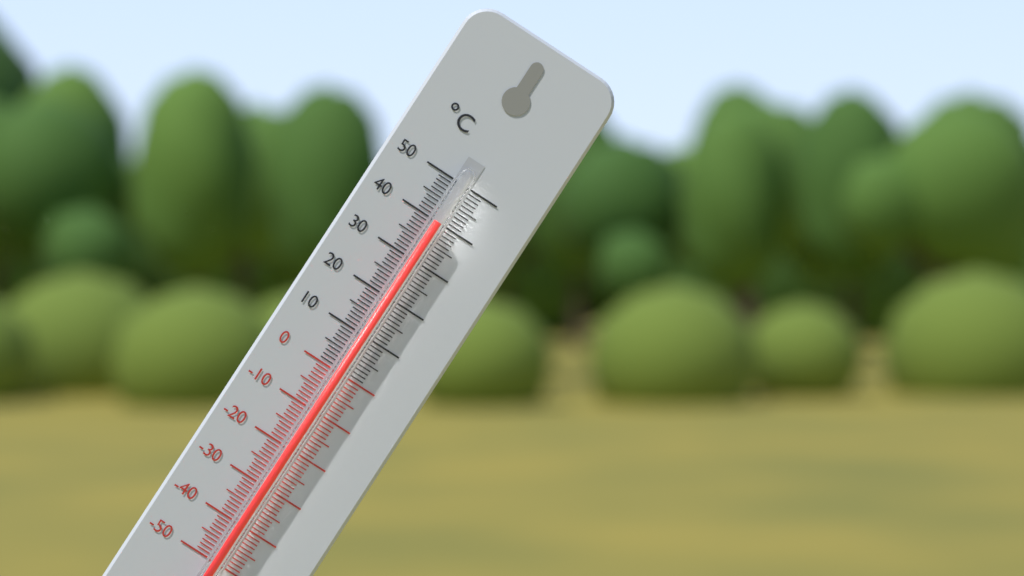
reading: 40 °C
